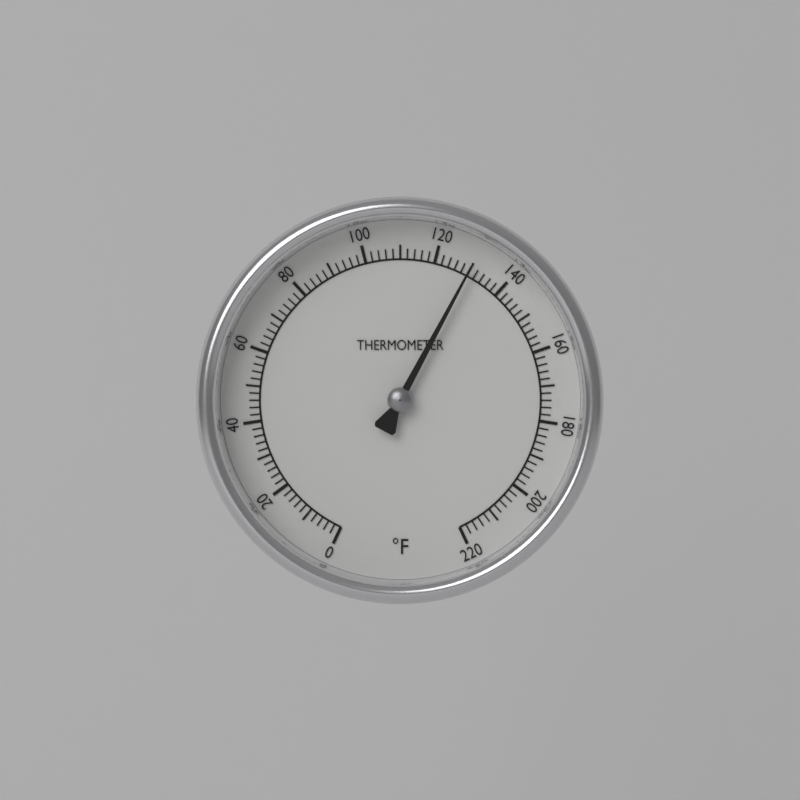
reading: 130 °F
